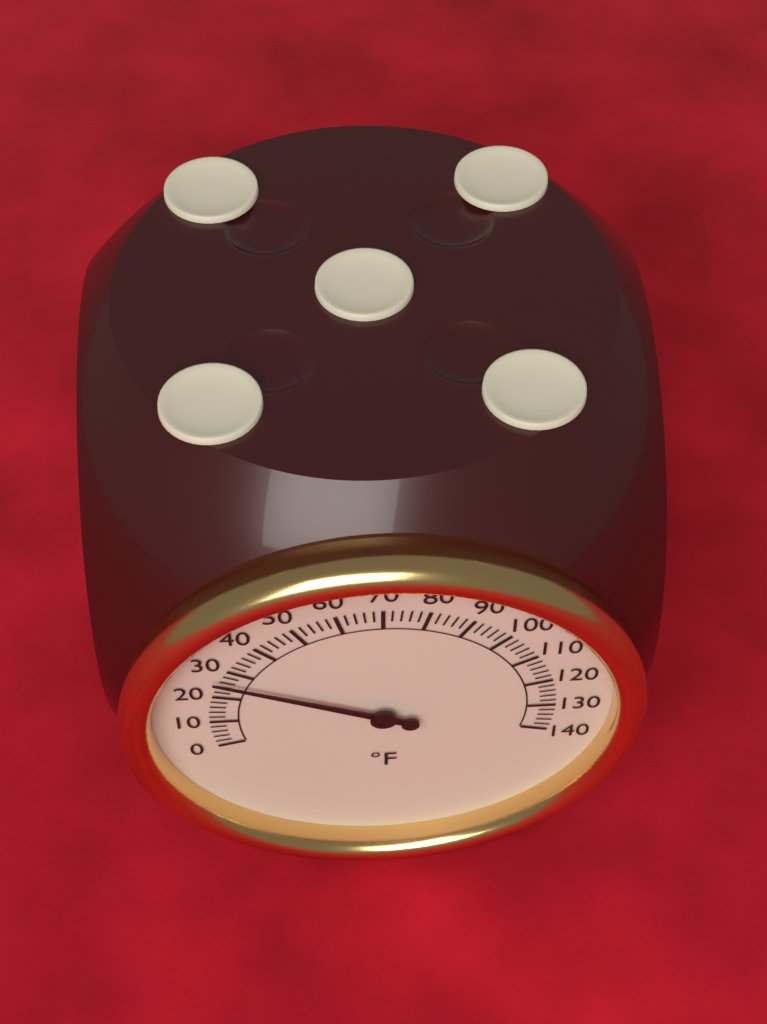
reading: 26 °F
